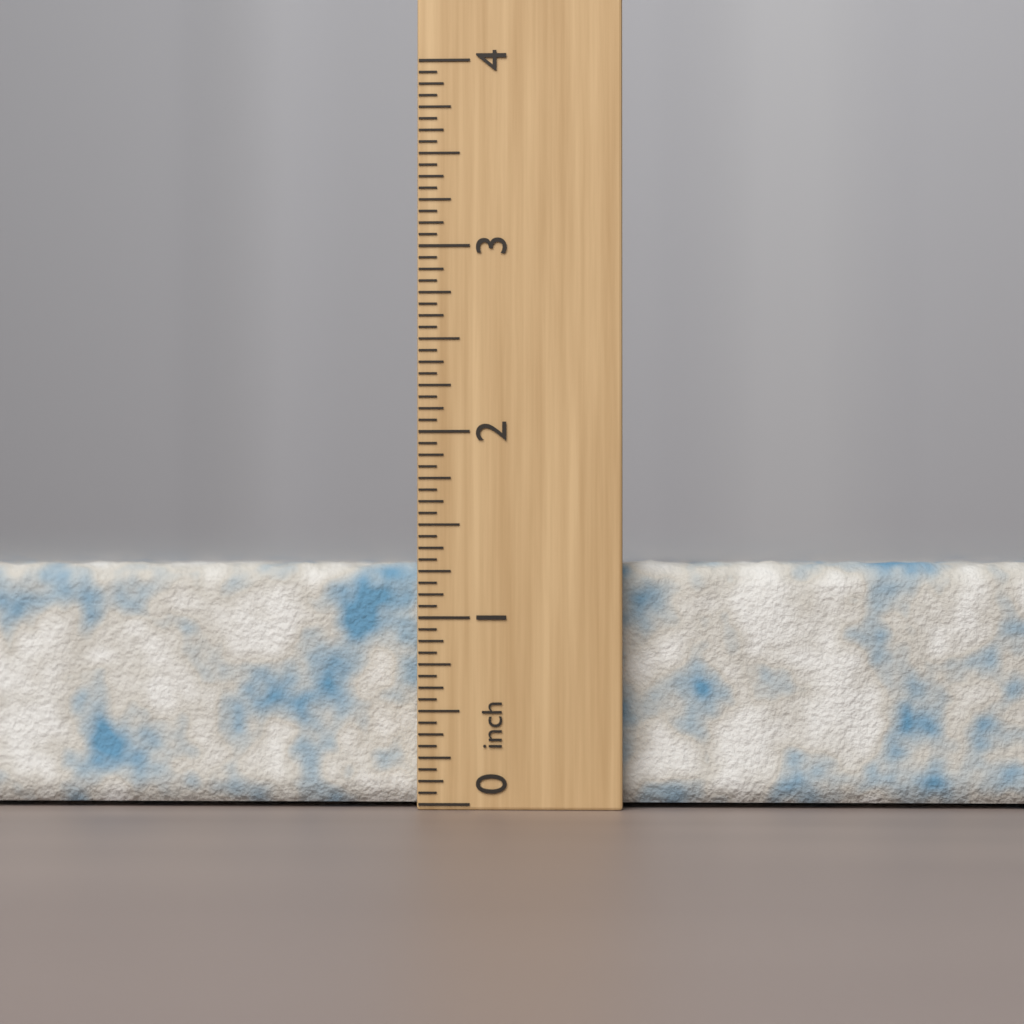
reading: 1.3125 inch
